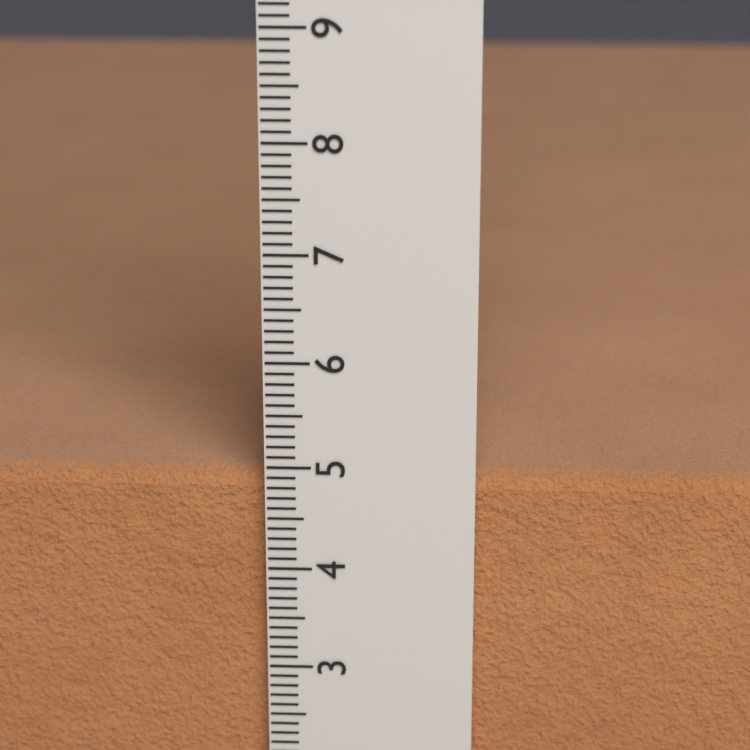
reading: 4.9 cm
